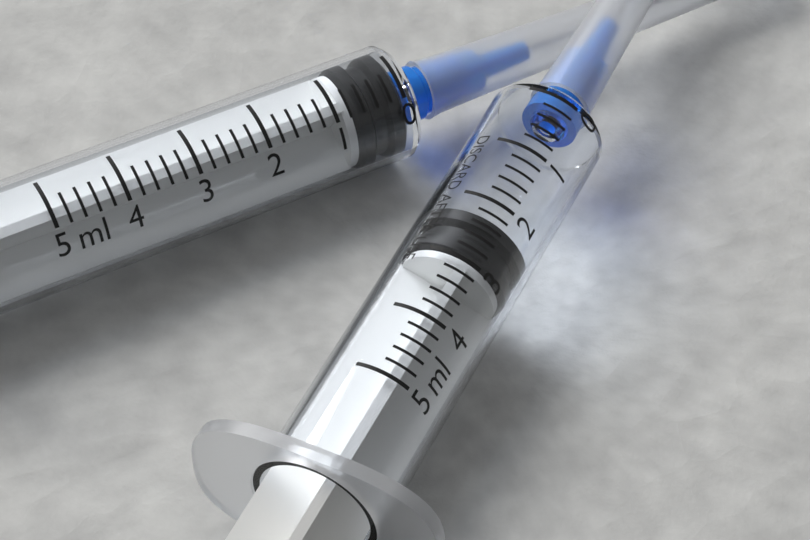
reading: 2.2 ml
